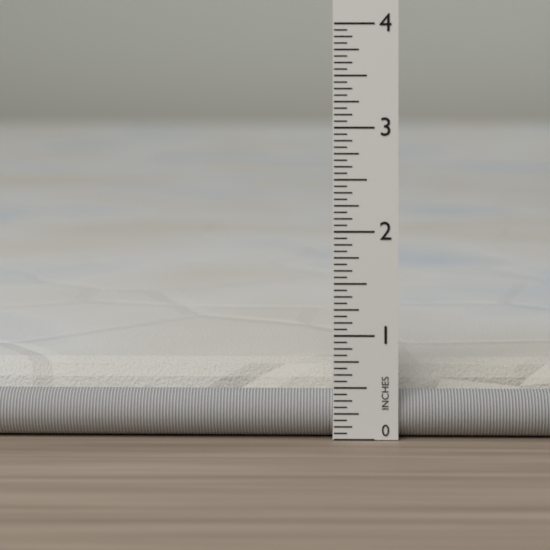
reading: 0.6875 in
